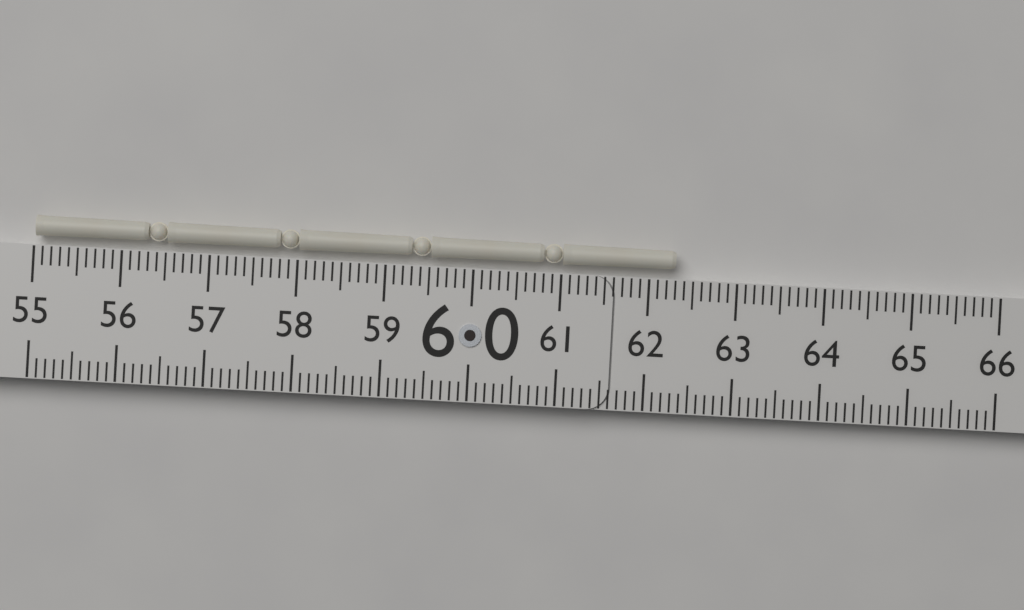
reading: 62.3 (no unit)
